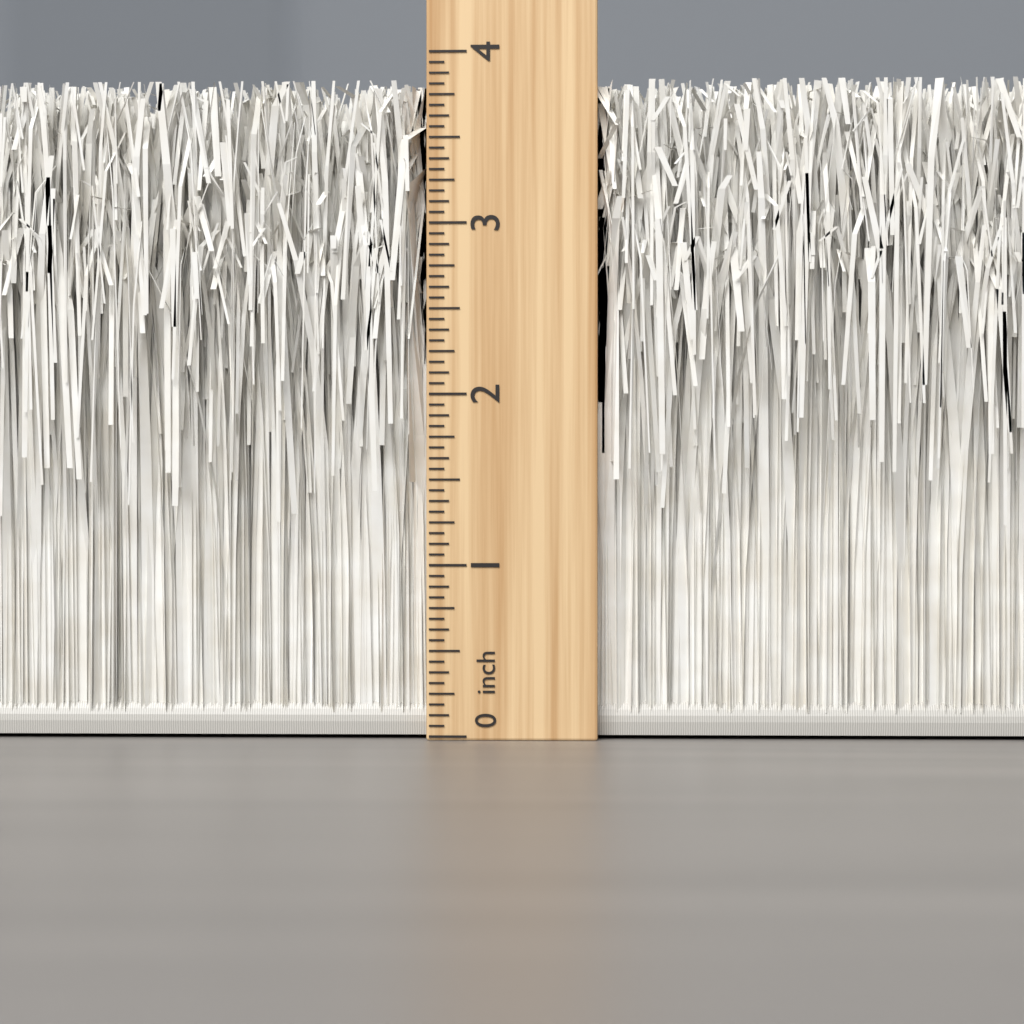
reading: 3.8125 inch
